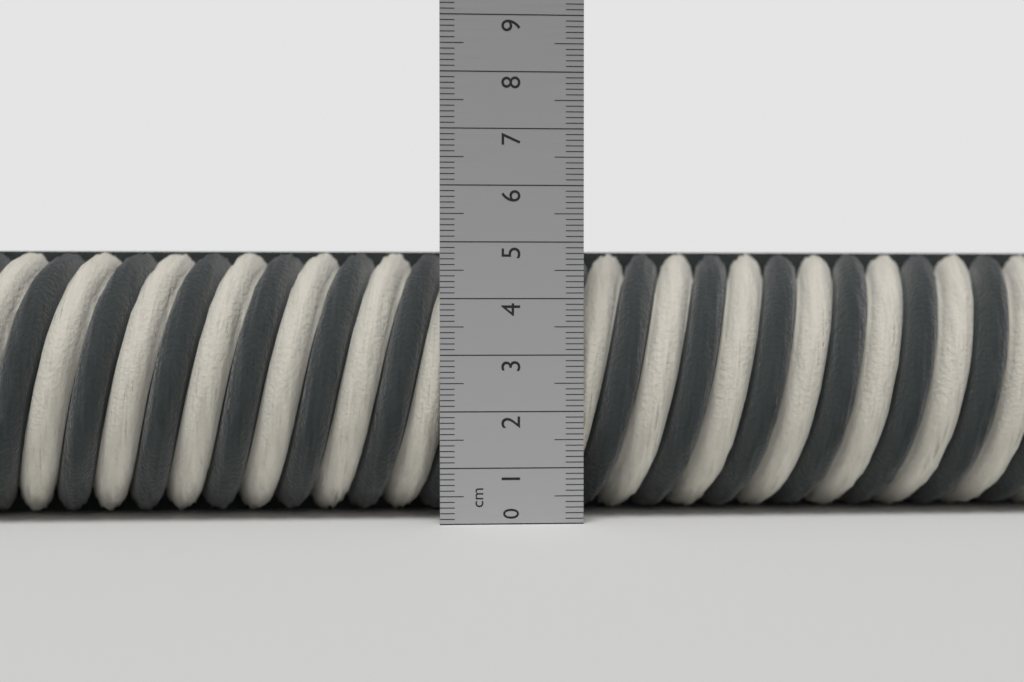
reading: 4.9 cm
